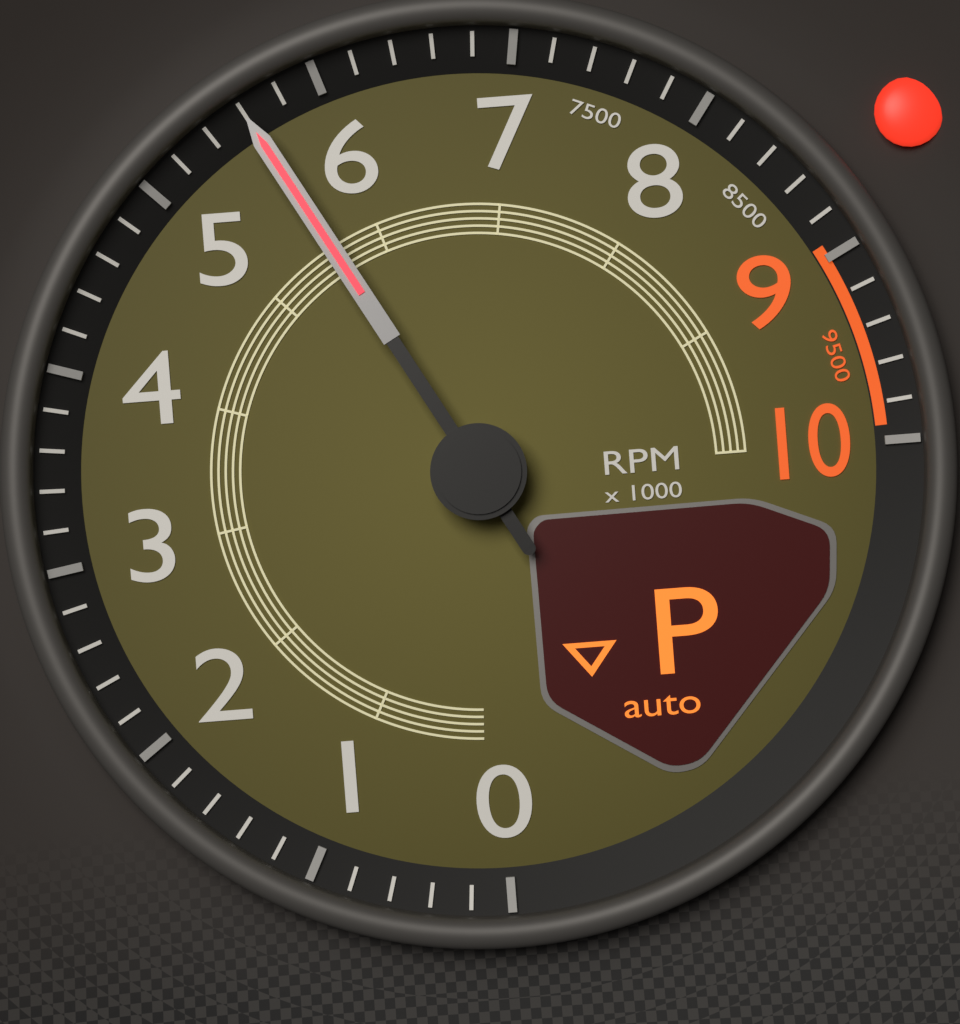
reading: 5600 RPM
